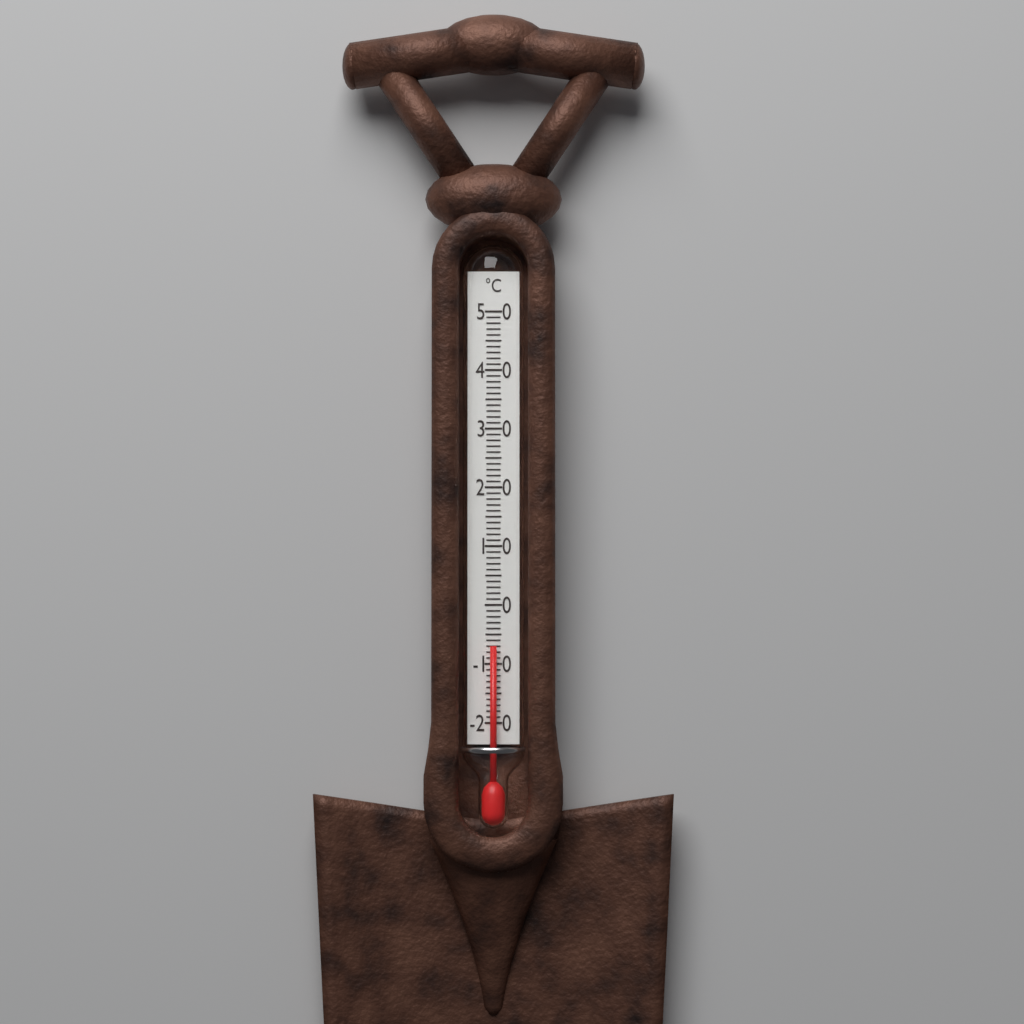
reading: -7 °C
